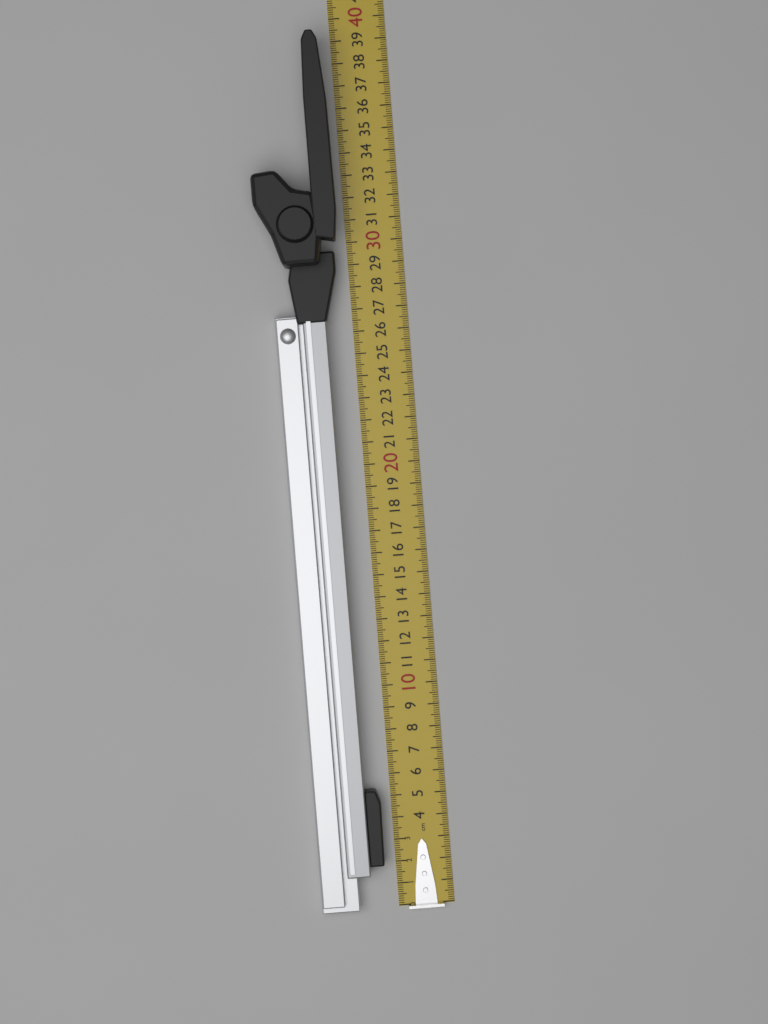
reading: 39.2 cm
